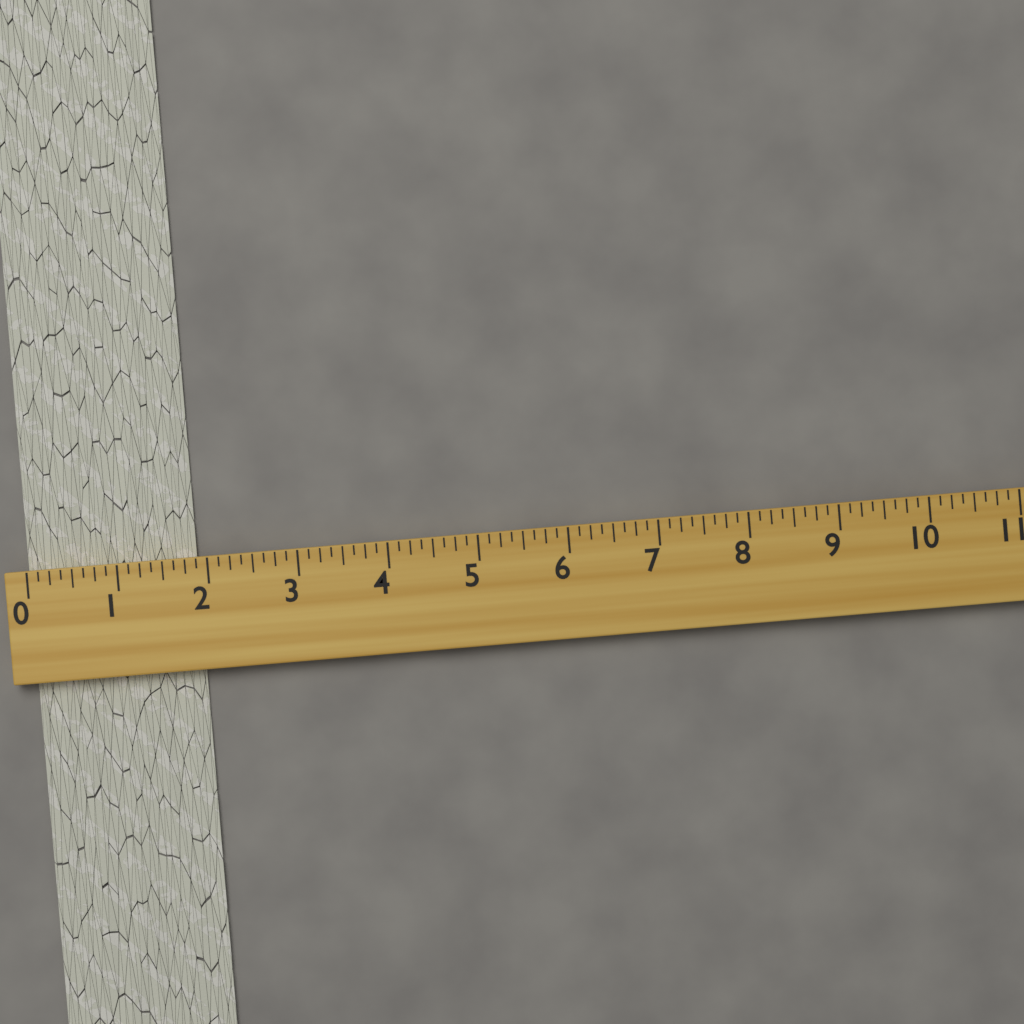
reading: 1.875 (no unit)
